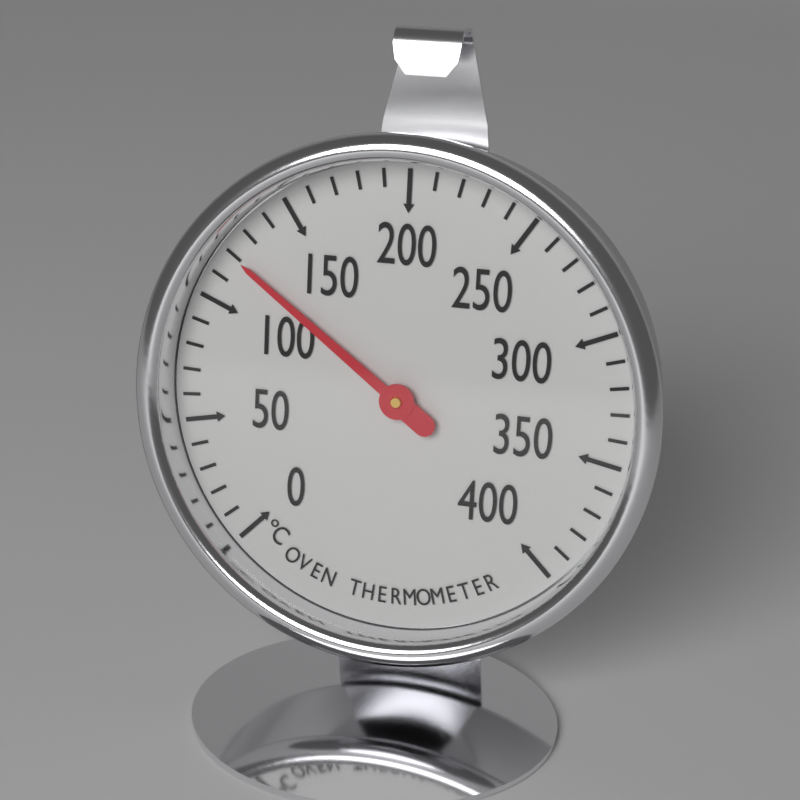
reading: 120 °C
